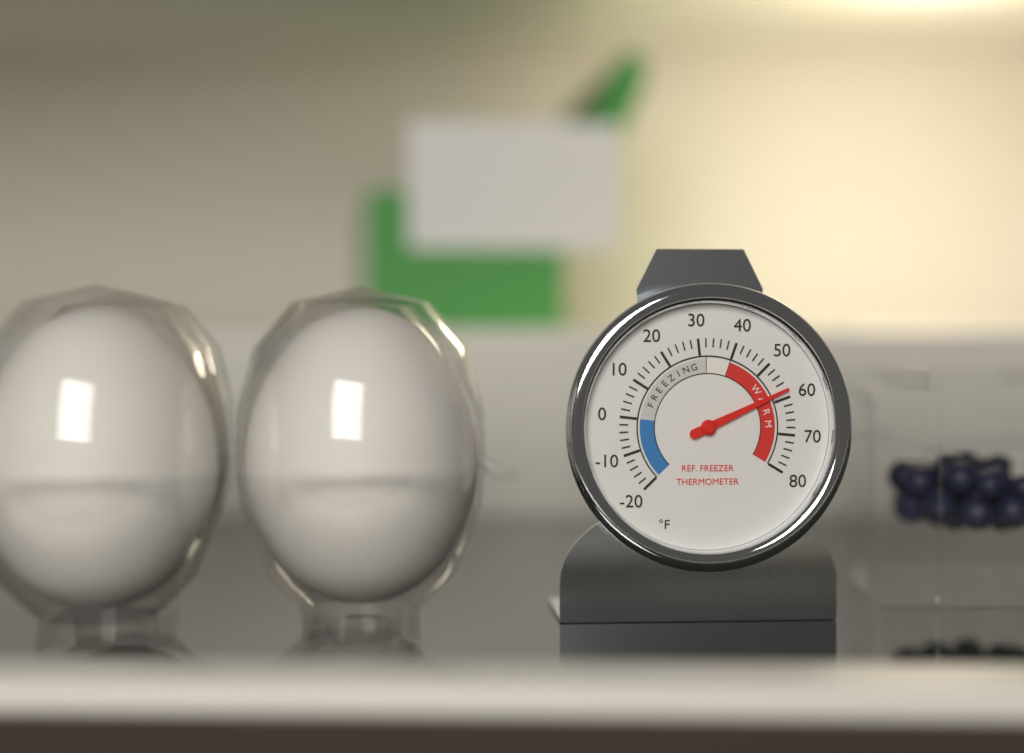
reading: 58 °F
